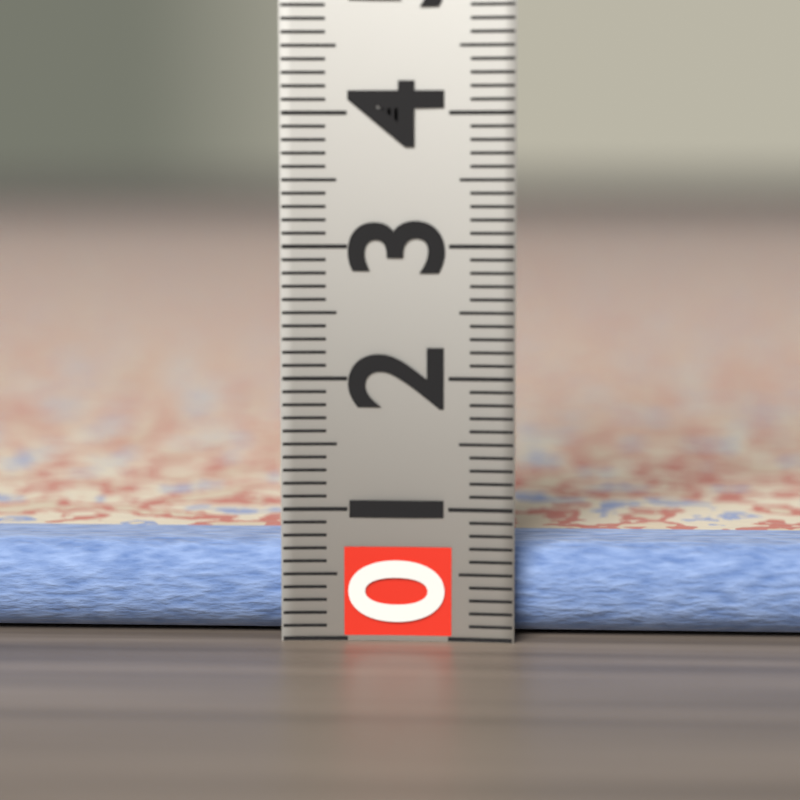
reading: 0.7 (no unit)
